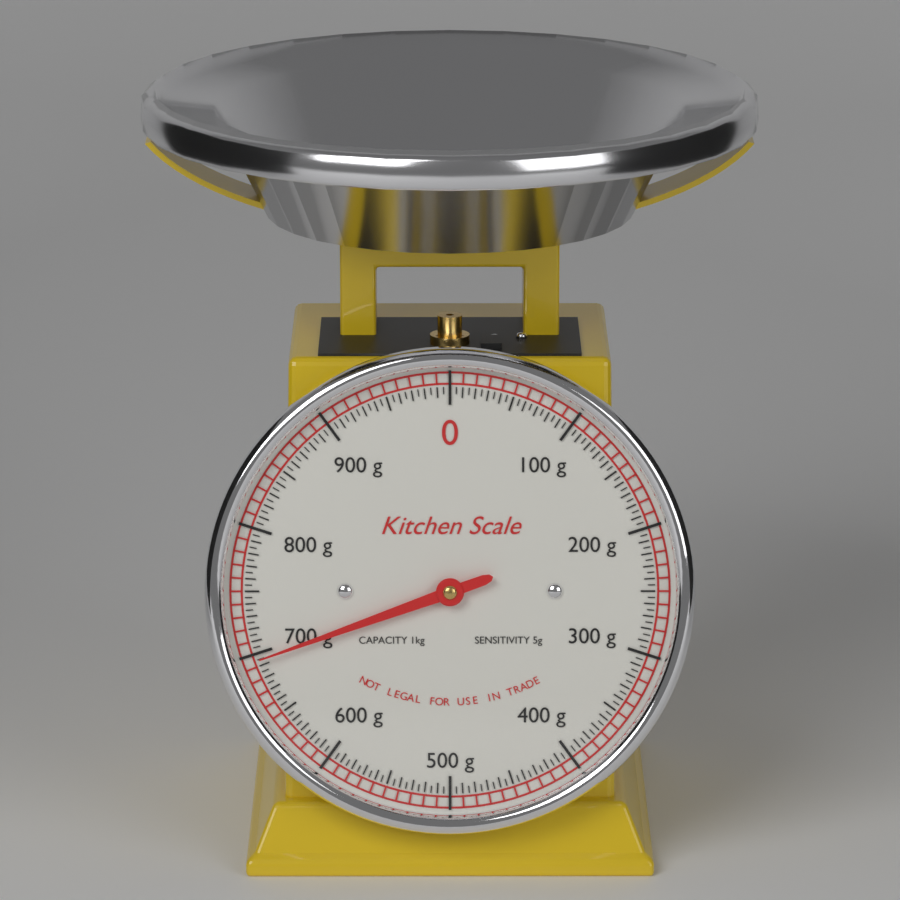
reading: 695 g
